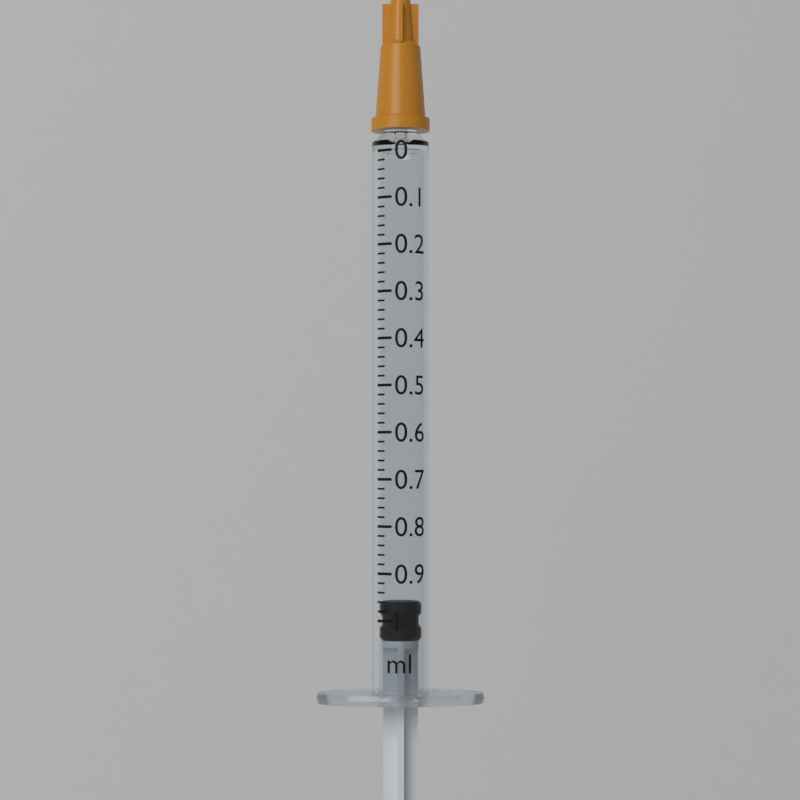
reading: 0.96 ml
